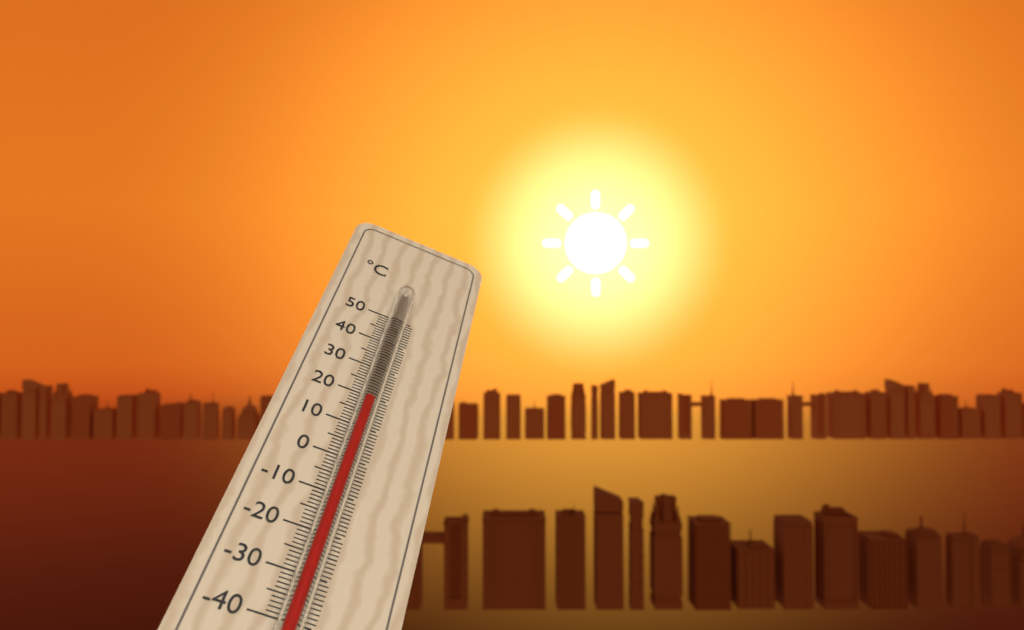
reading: 16 °C
